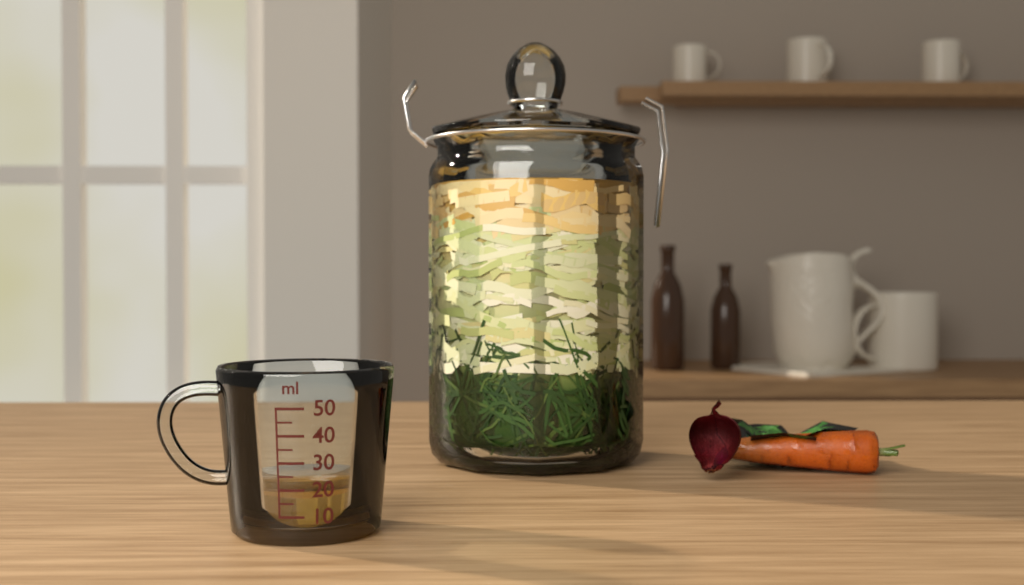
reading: 20 ml
